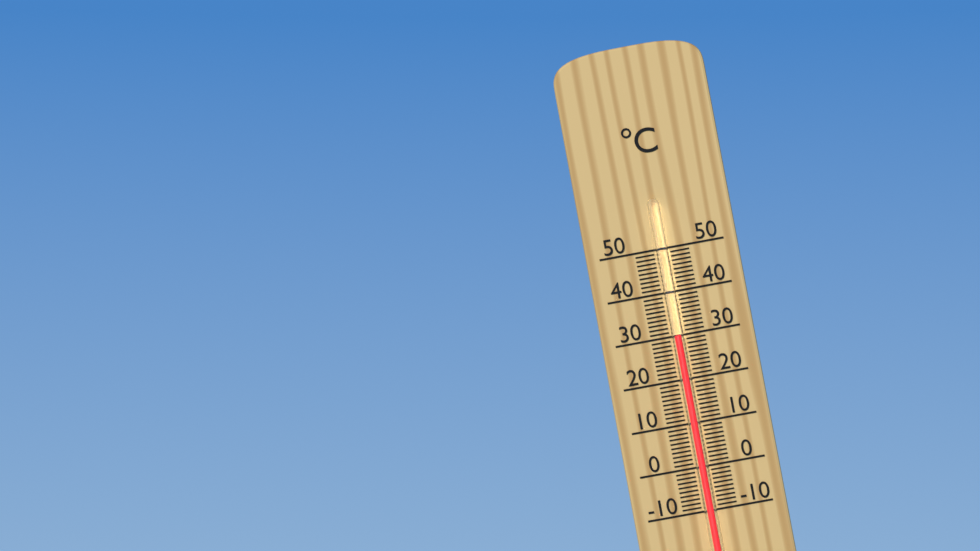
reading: 30 °C
